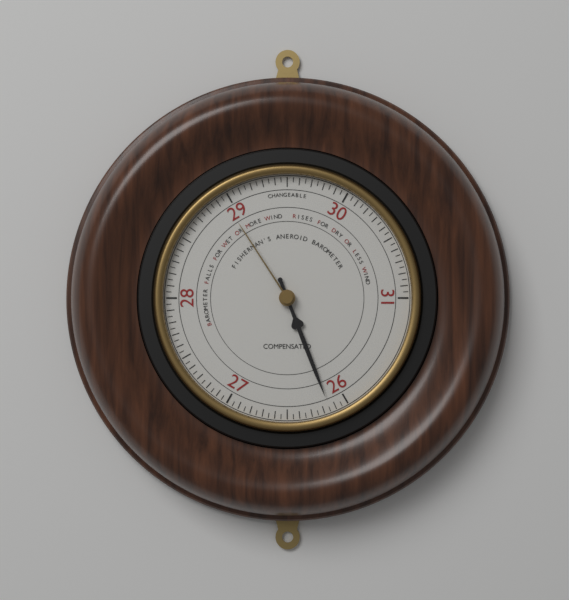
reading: 26.15 (no unit)
